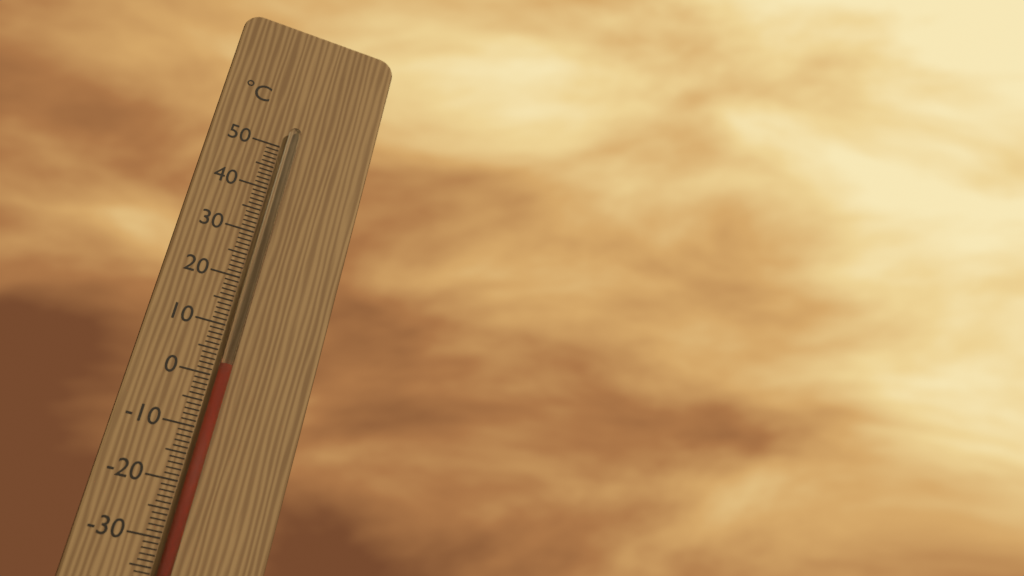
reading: 2 °C
